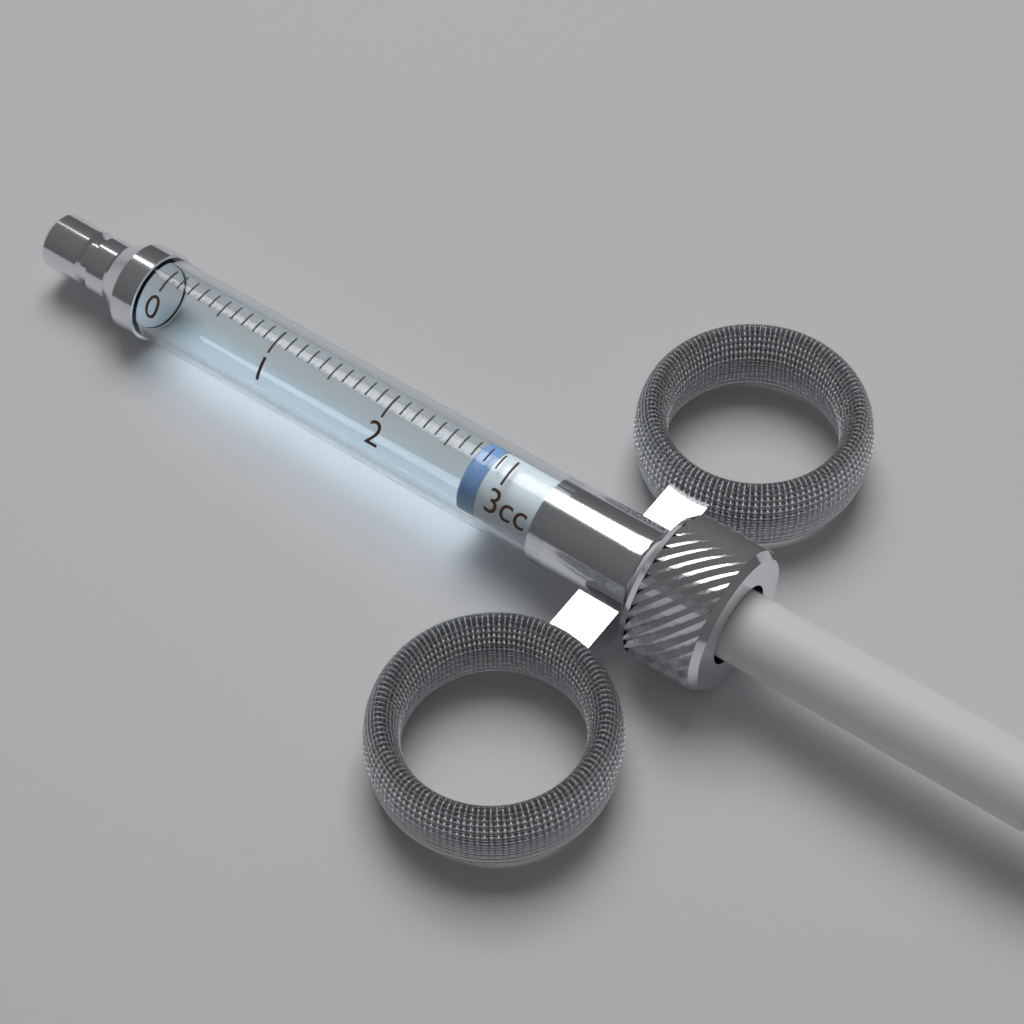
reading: 2.7 cc
